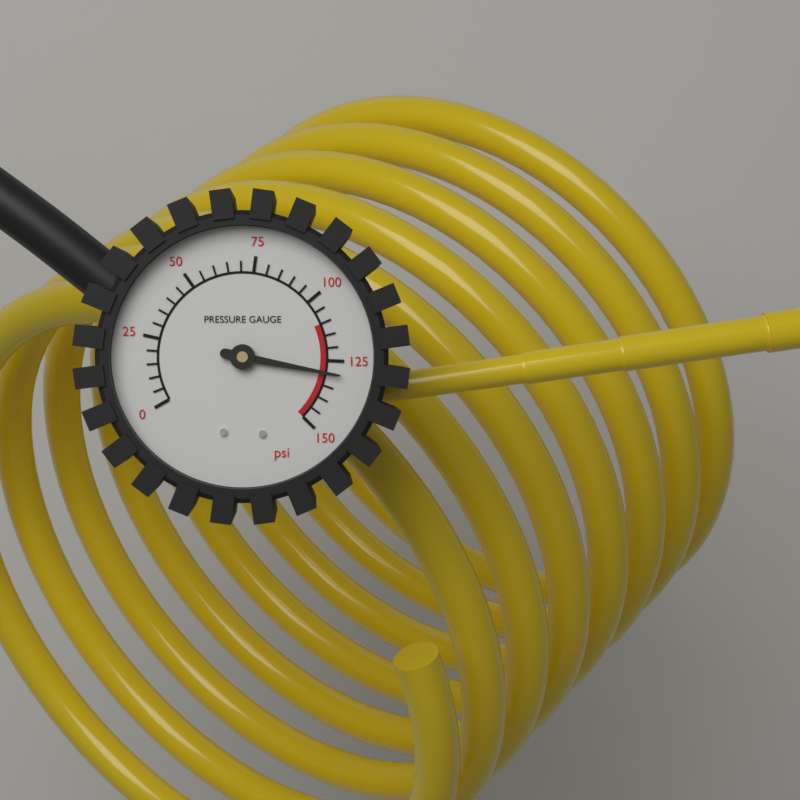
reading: 130 psi
